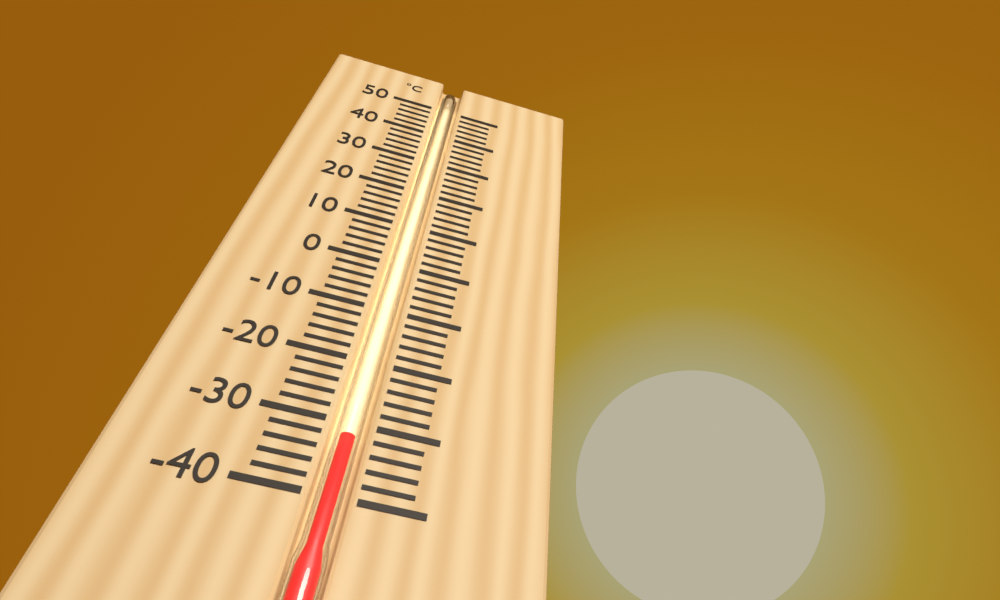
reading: -32 °C
